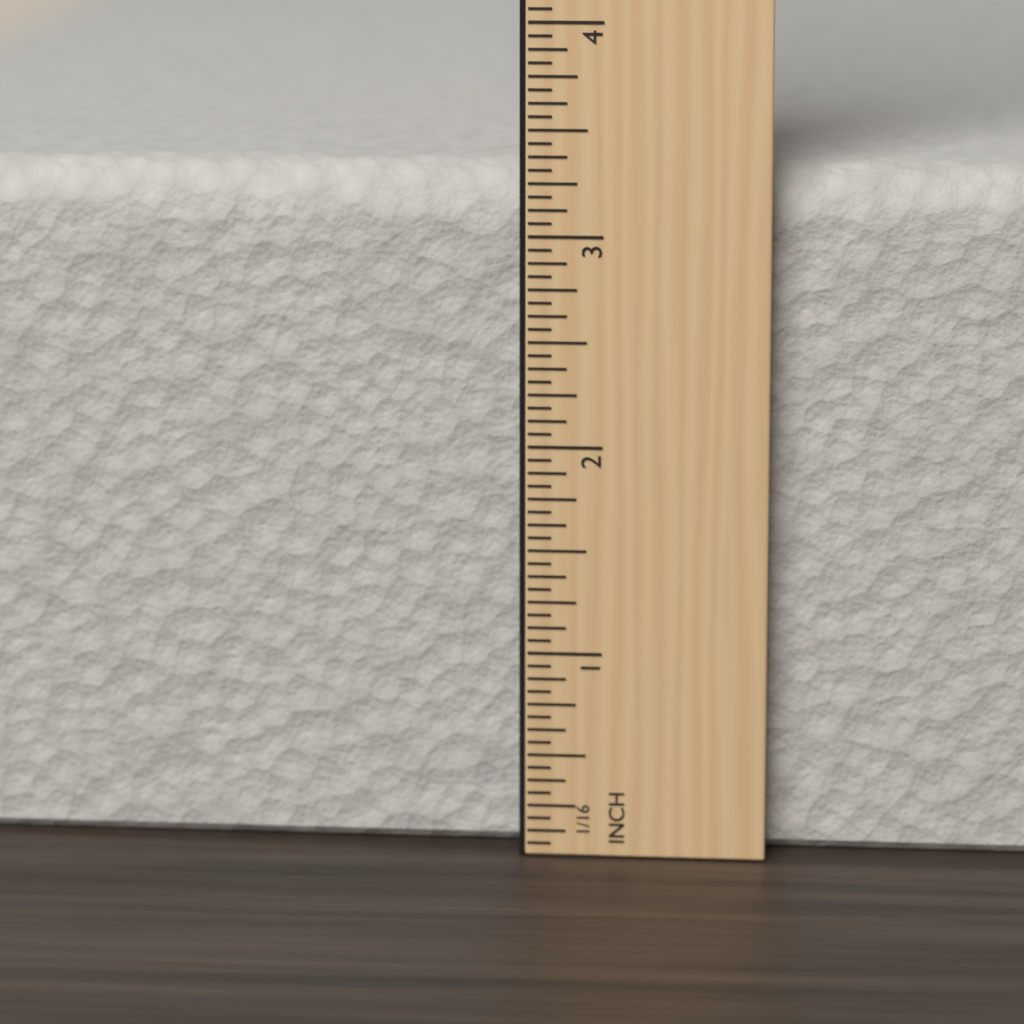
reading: 3.3125 in
